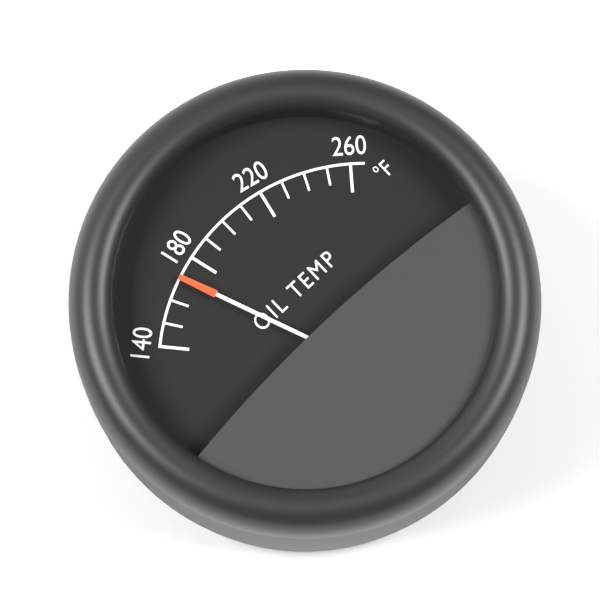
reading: 170 °F
